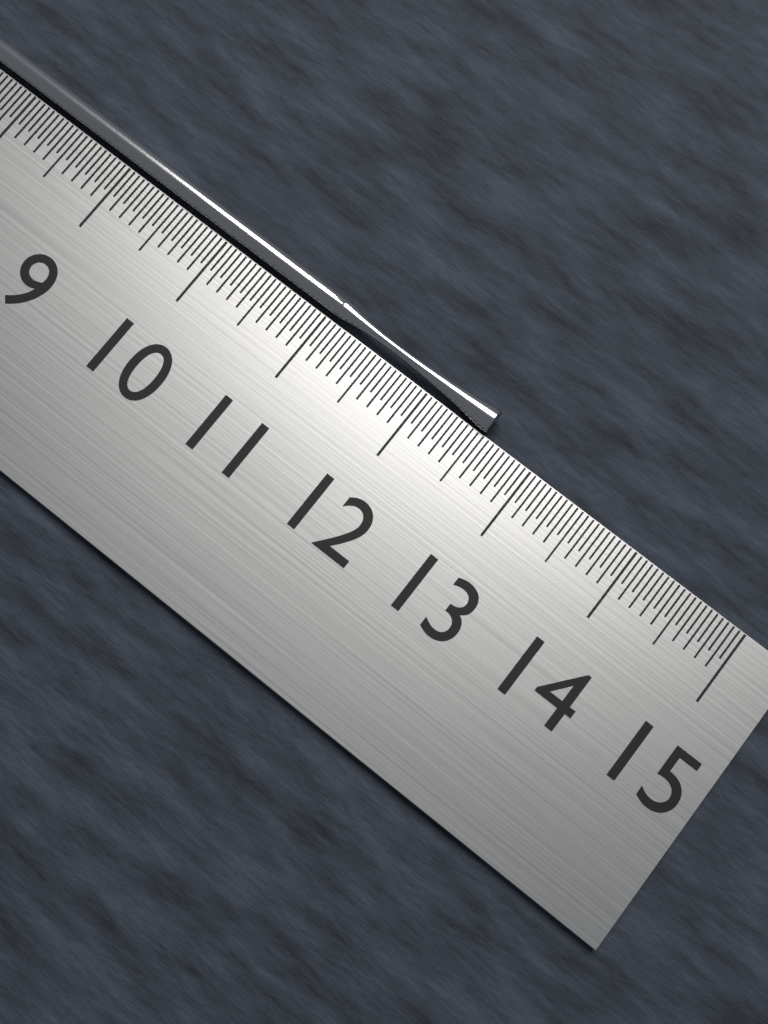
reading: 12.55 cm
